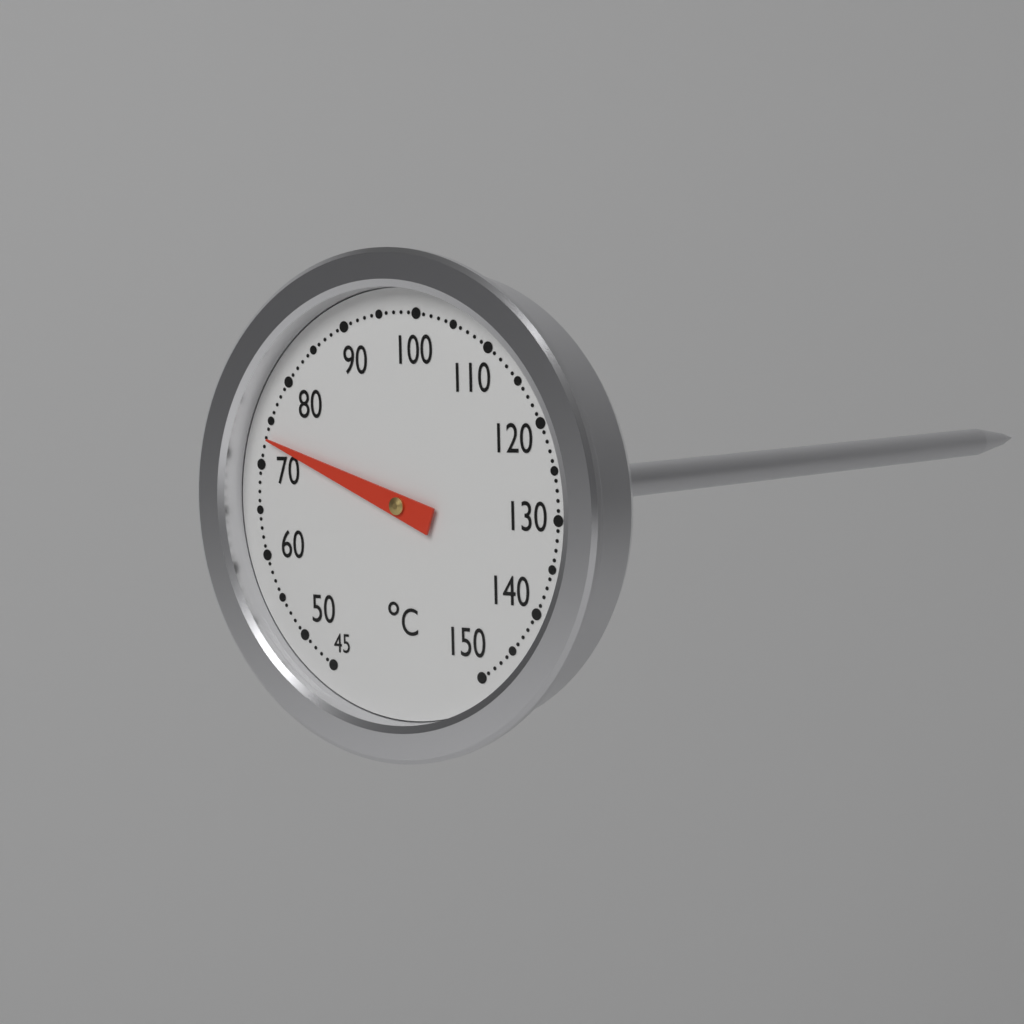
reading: 73 °C
